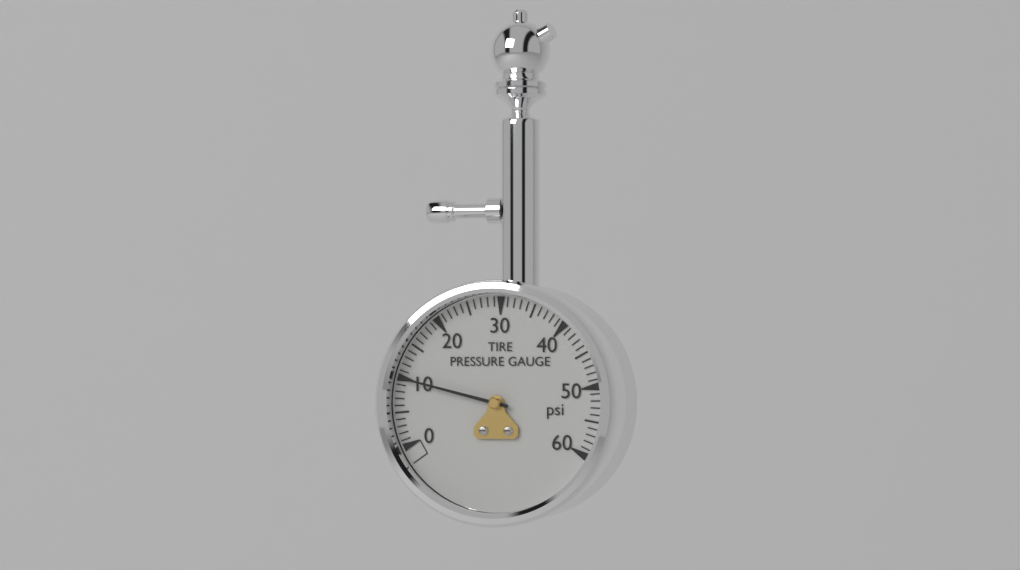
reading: 10 psi
